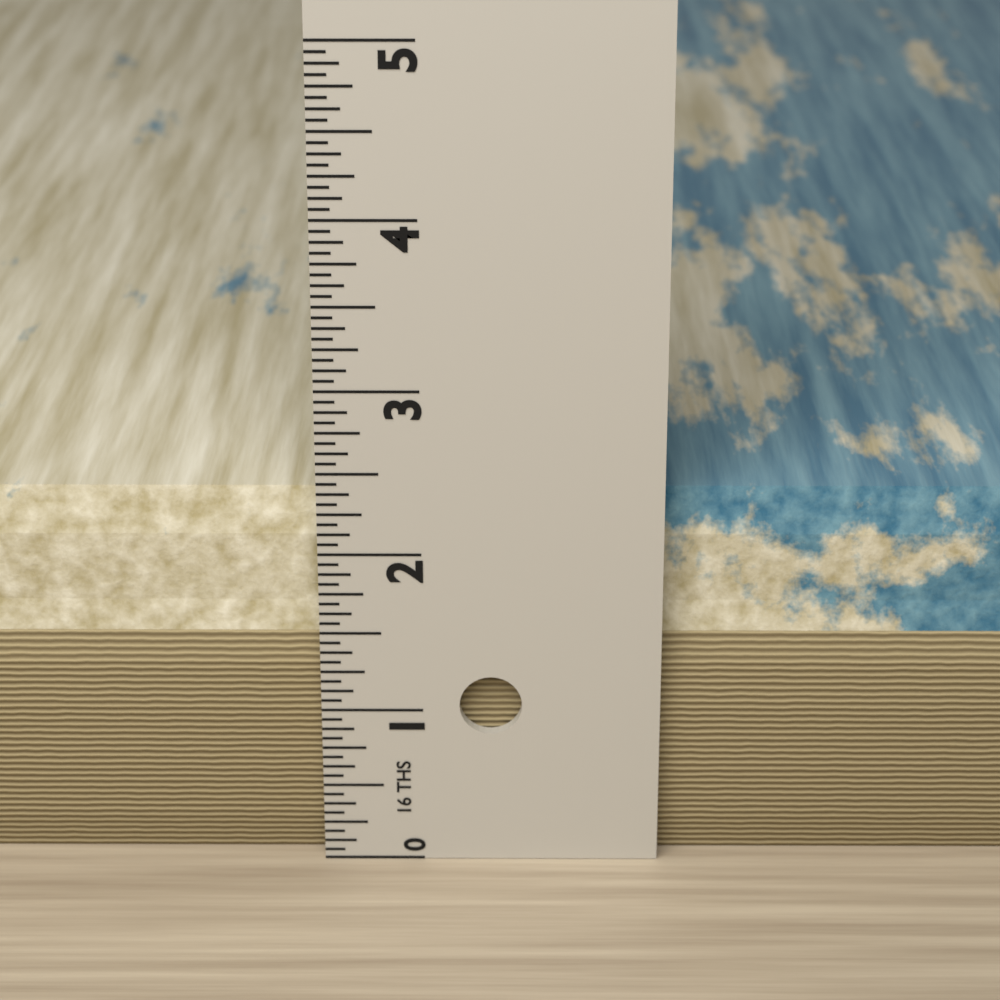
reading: 2.3125 in
